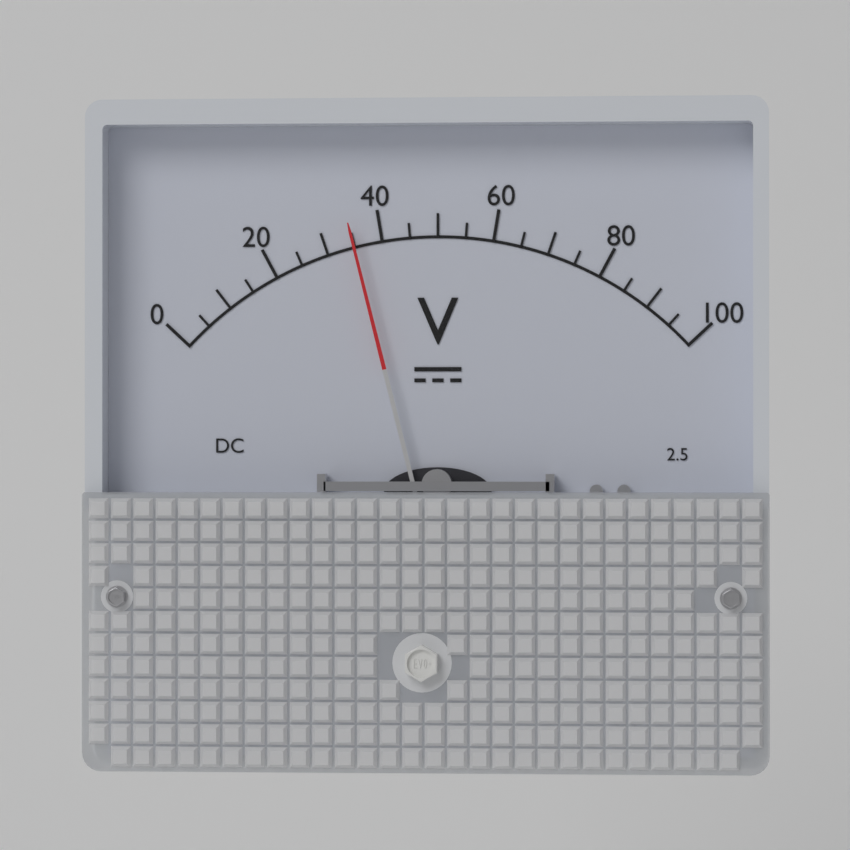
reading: 35 V
